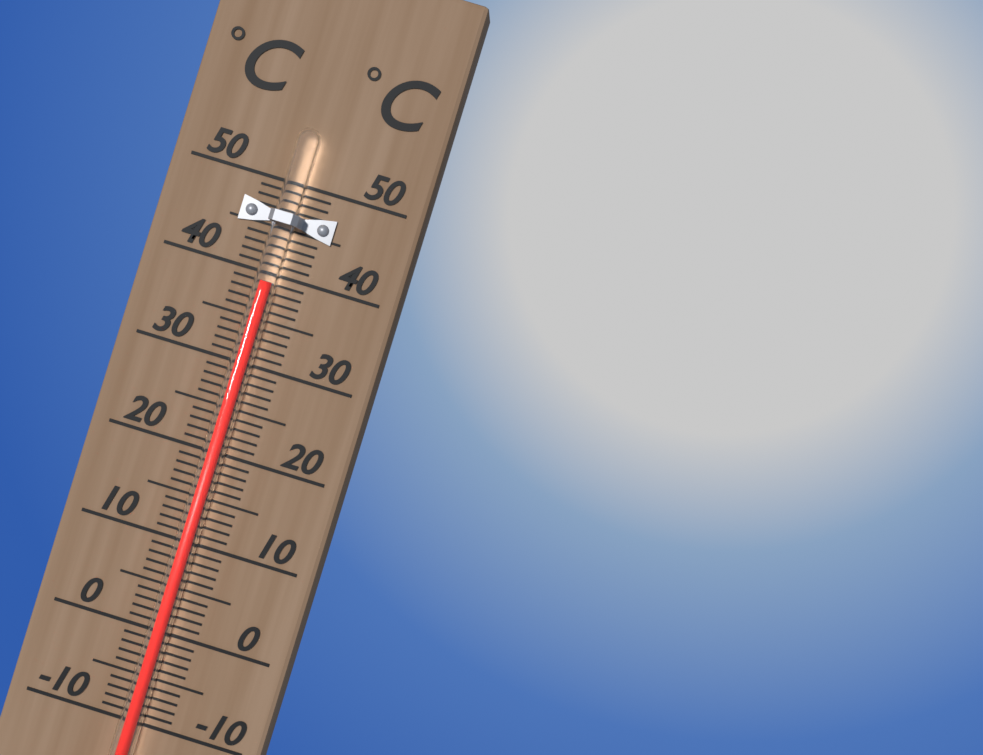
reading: 39 °C
